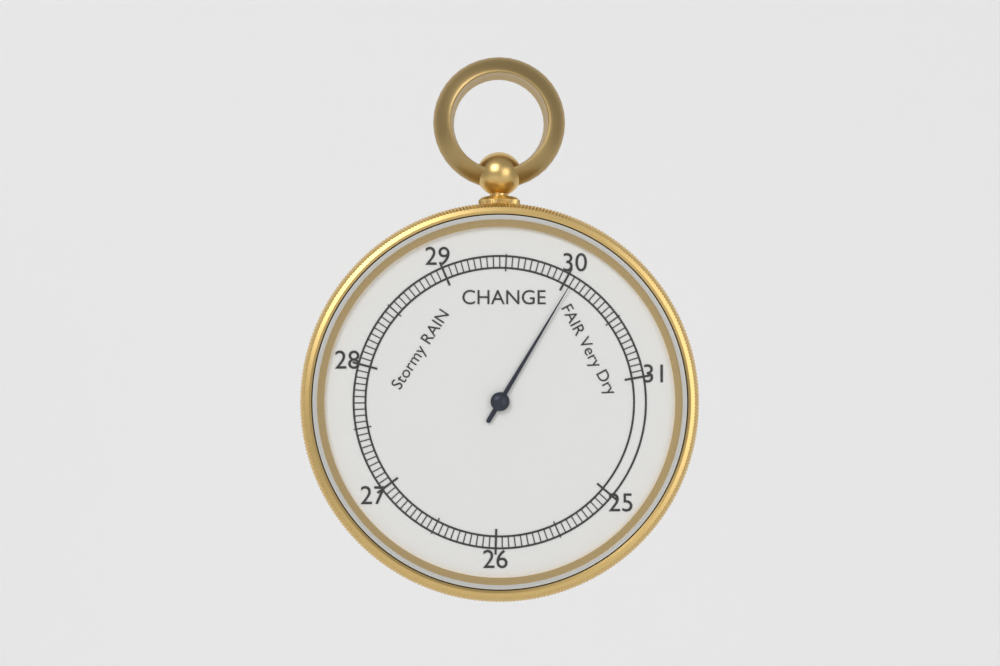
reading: 30.05 inHg
